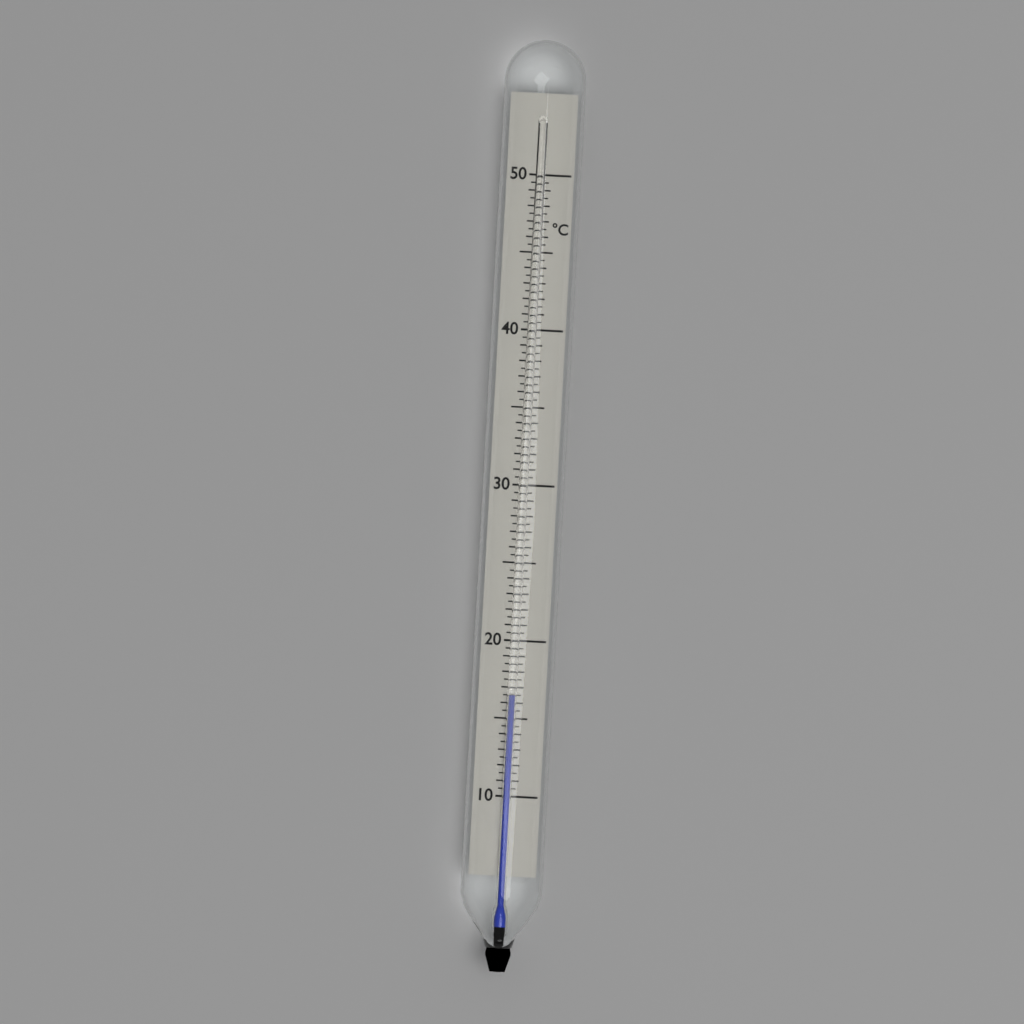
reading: 16.5 °C
